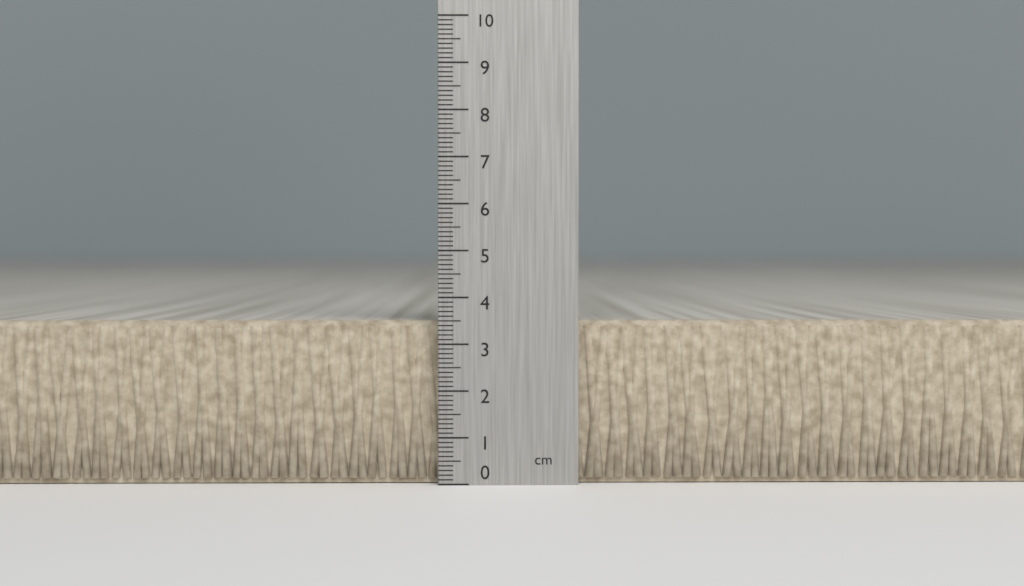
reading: 3.5 cm
